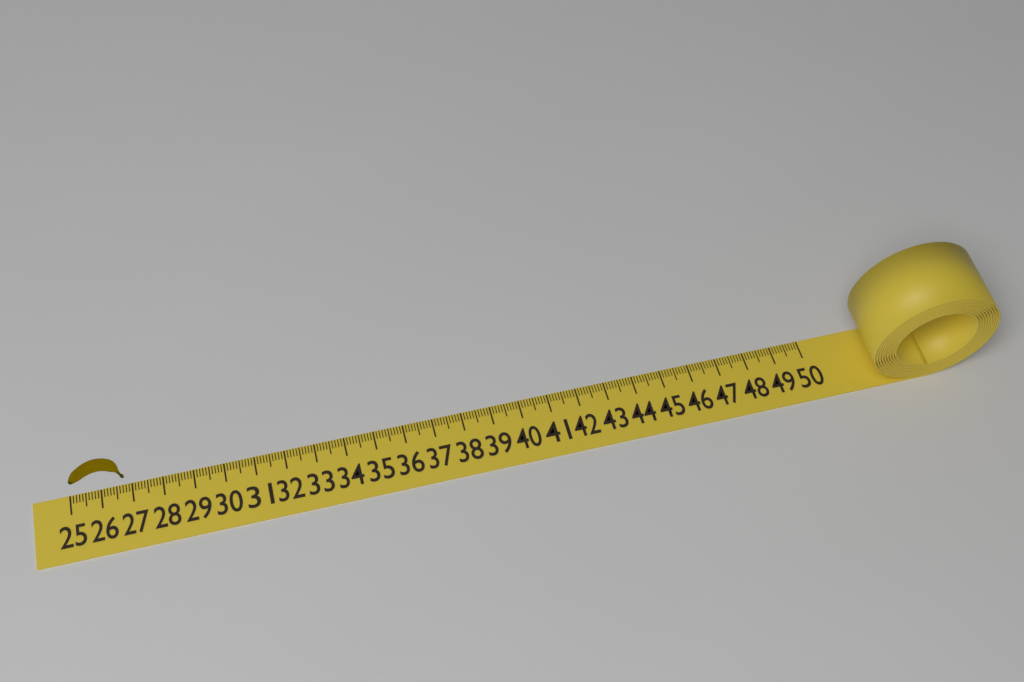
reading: 26.8 (no unit)
